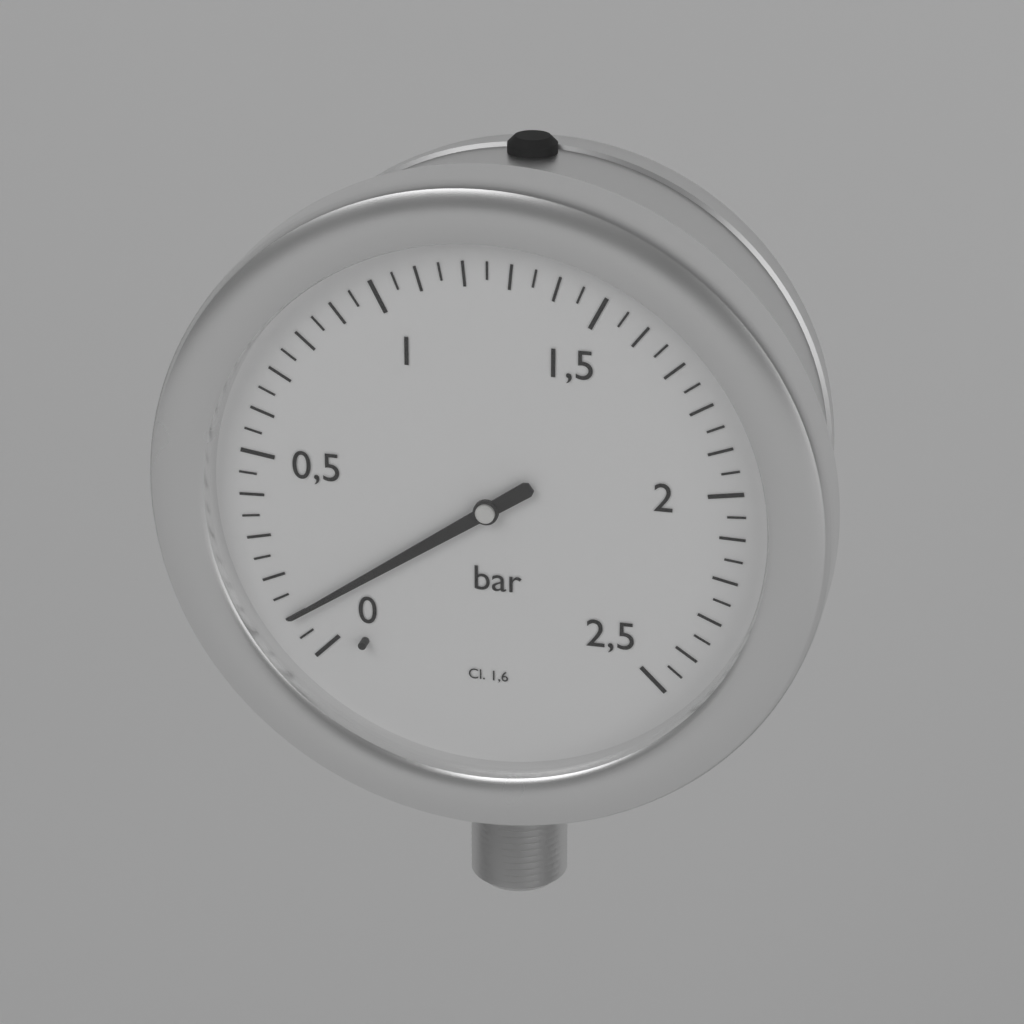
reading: 0.10 bar
